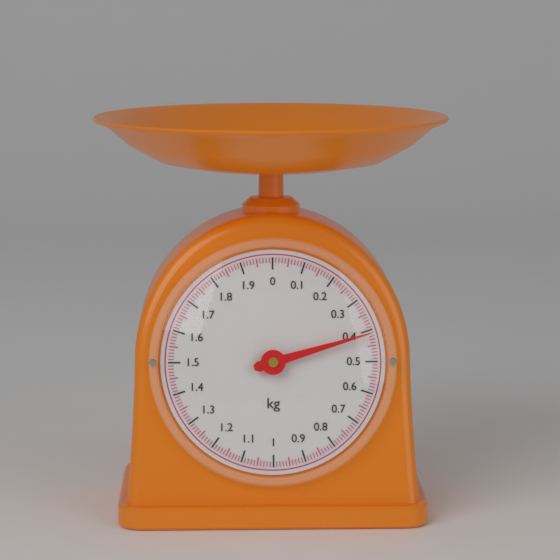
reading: 0.41 kg
